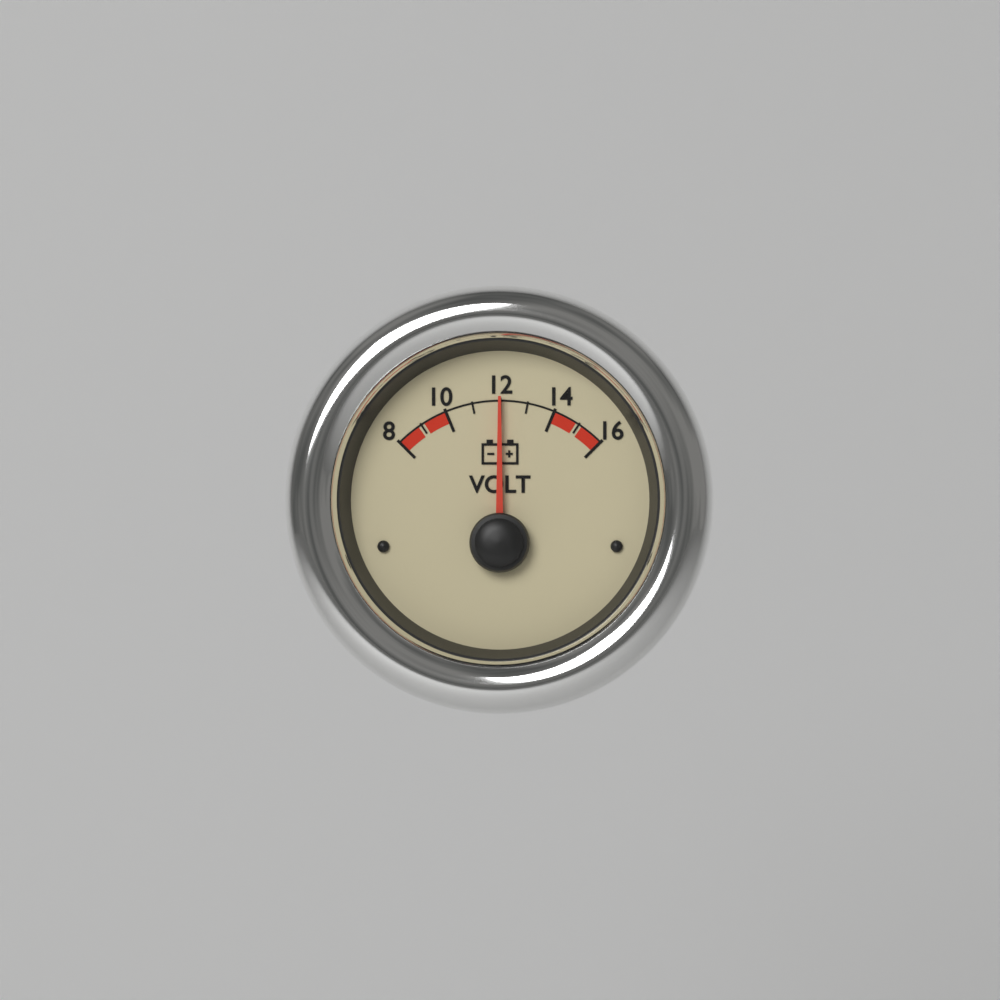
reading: 12 V
